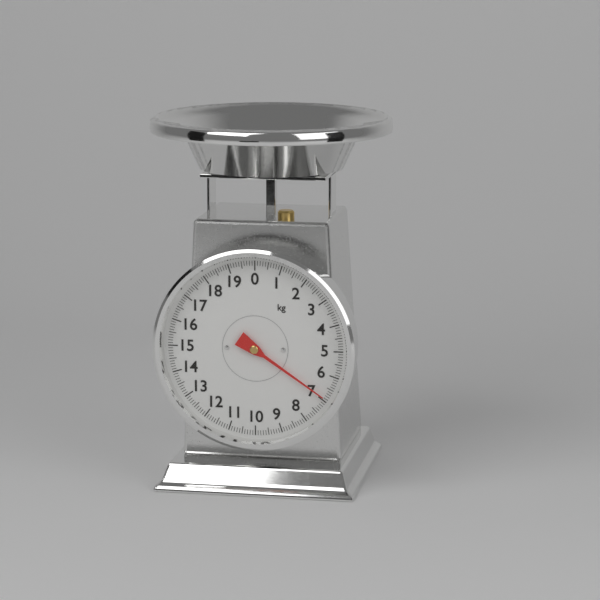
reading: 6.9 kg
